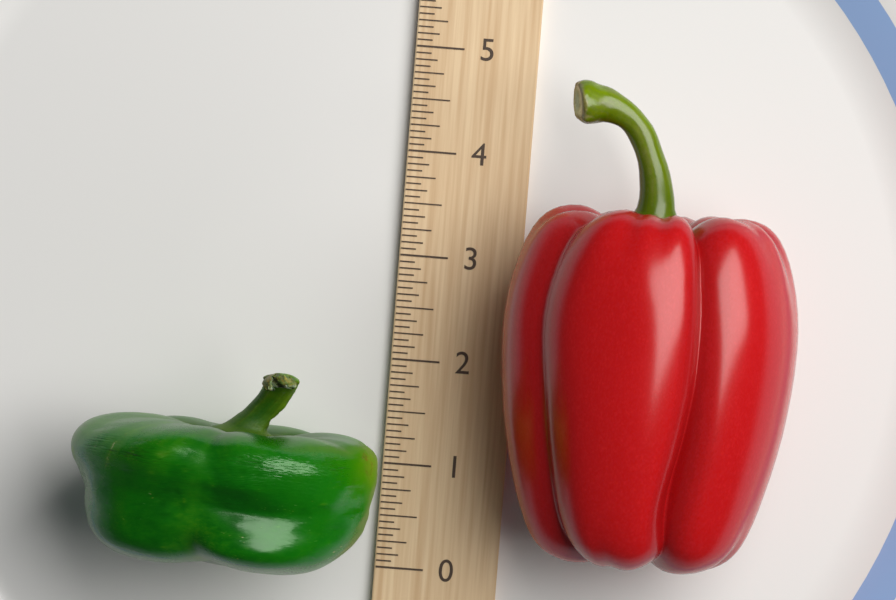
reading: 1.8750 (no unit)
